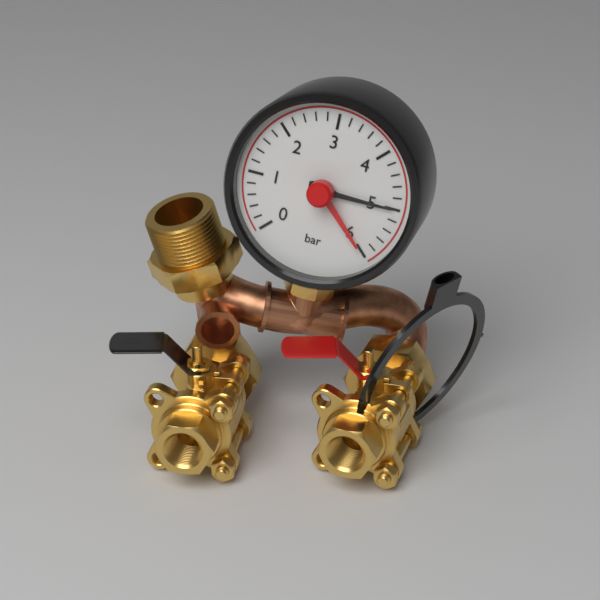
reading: 5.0 bar
